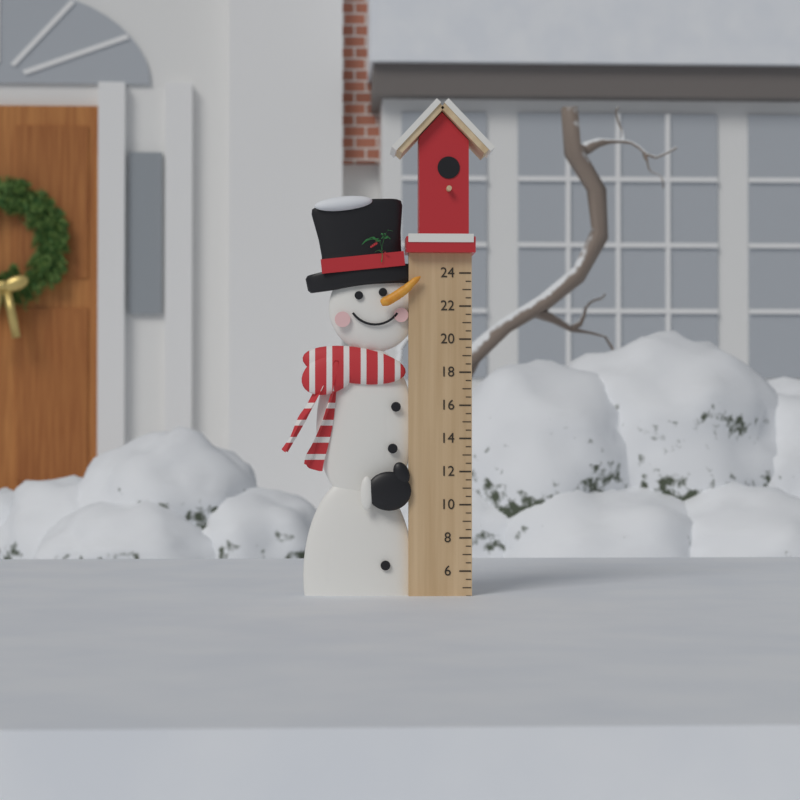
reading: 4.5 (no unit)
